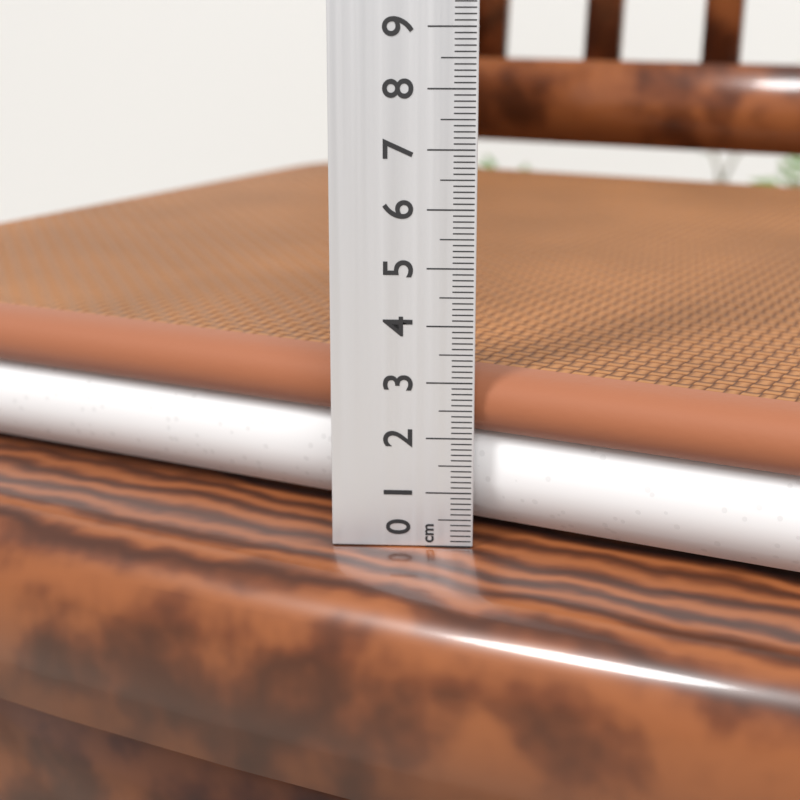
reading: 3.1 cm
